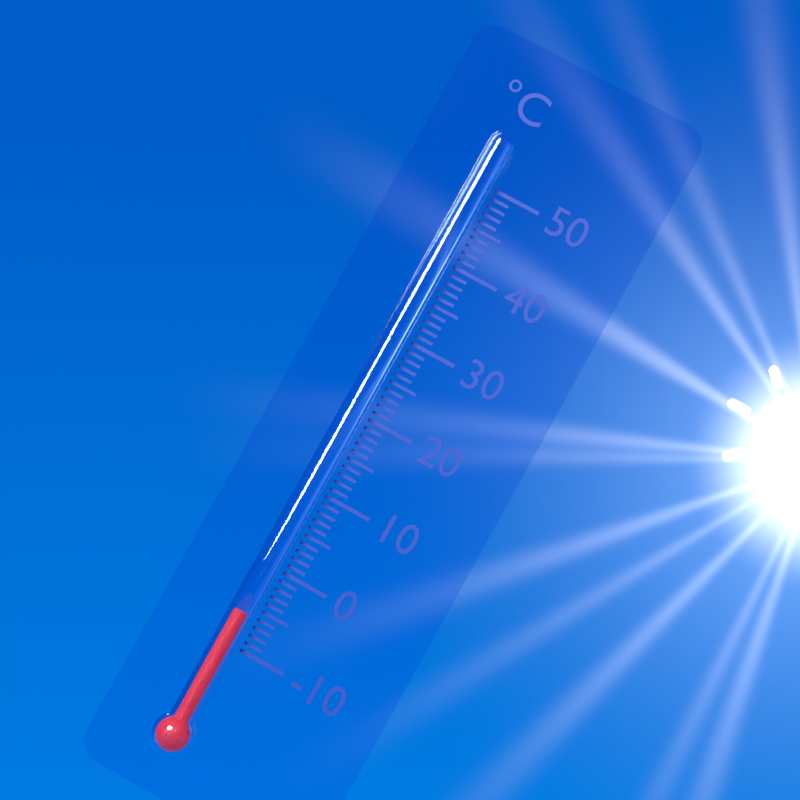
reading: -6 °C
